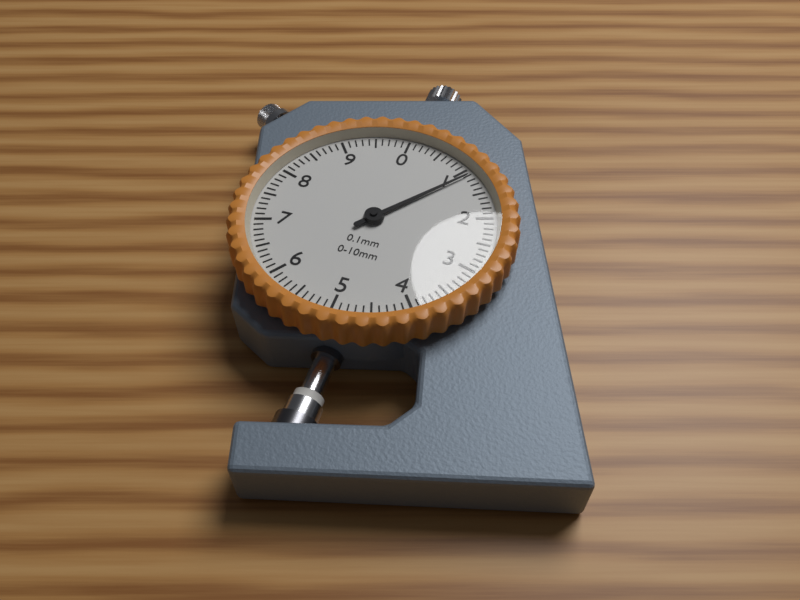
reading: 1.1 mm
